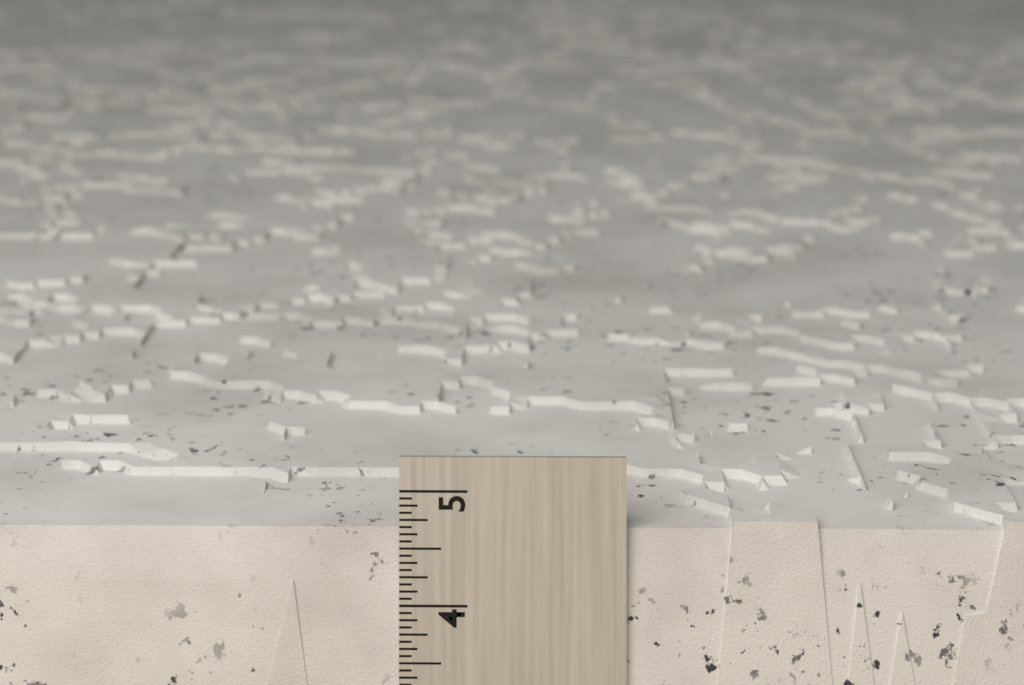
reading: 4.7500 in
